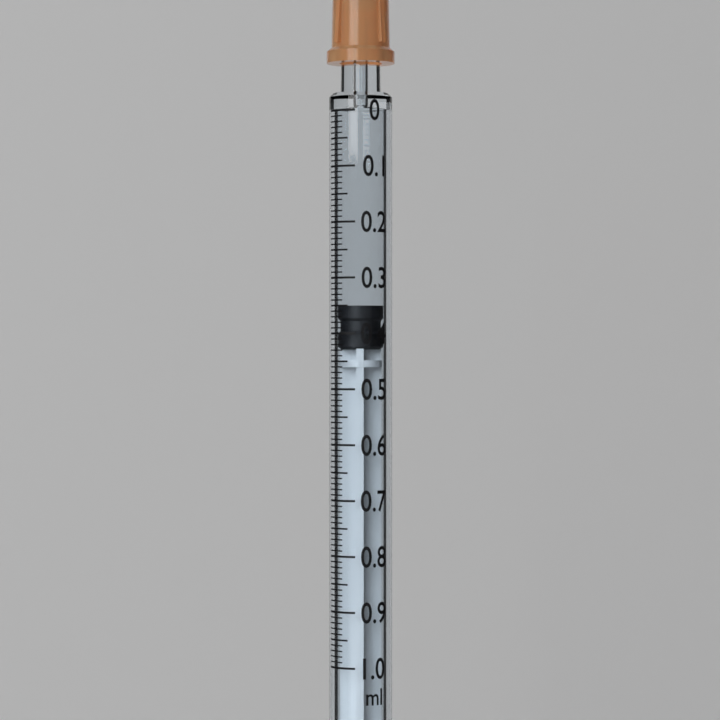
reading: 0.35 ml
